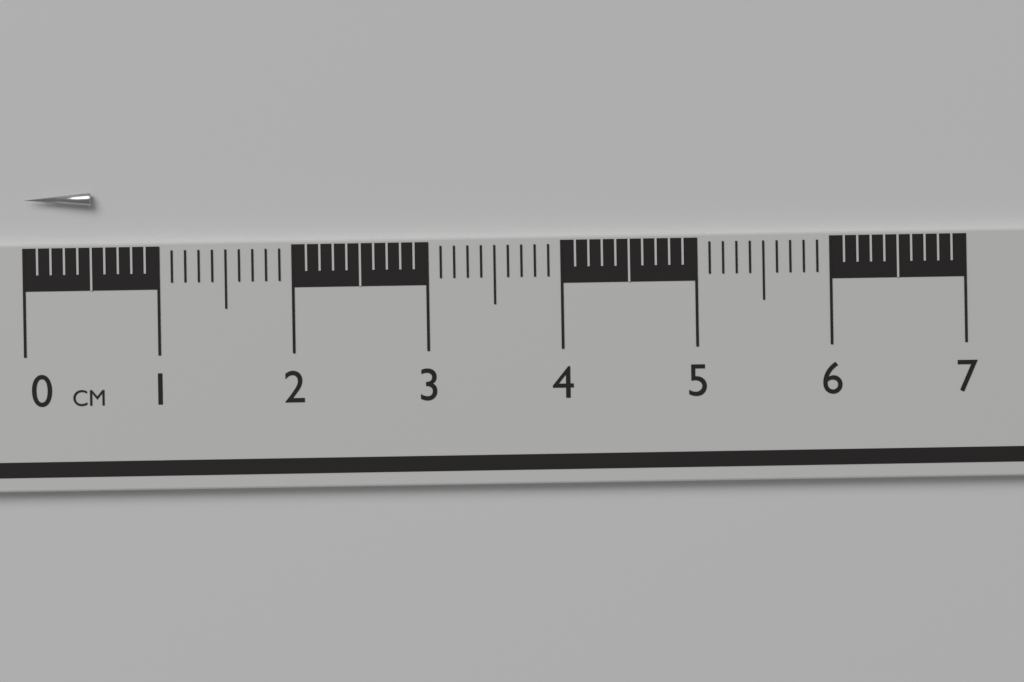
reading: 0.5 cm
